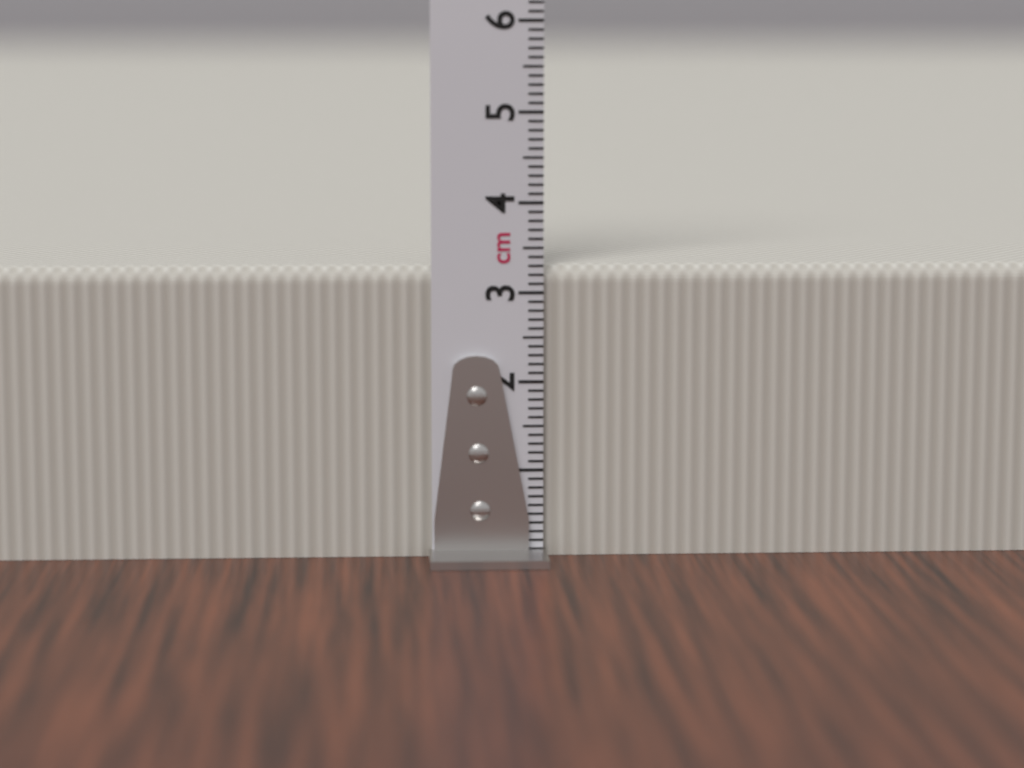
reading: 3.3 cm
